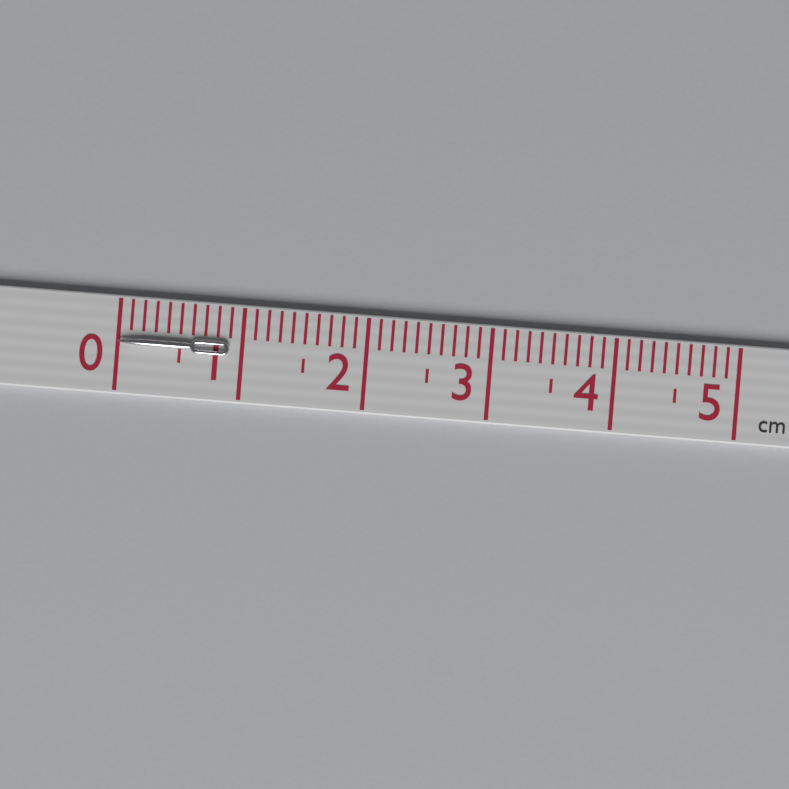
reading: 0.9 cm
